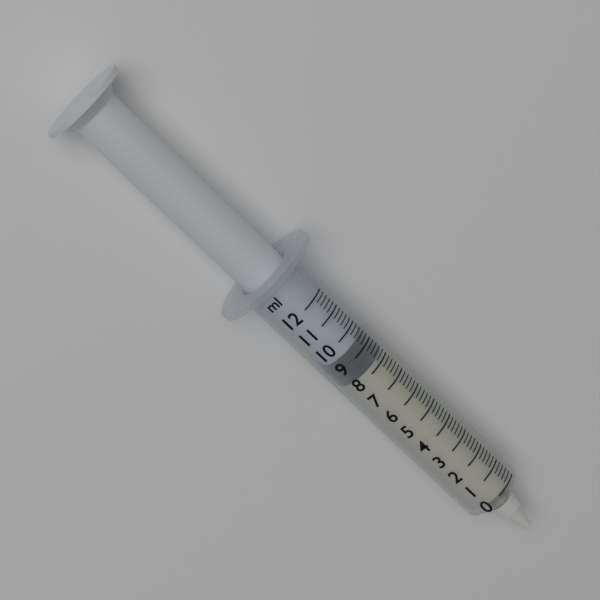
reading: 8.2 ml
